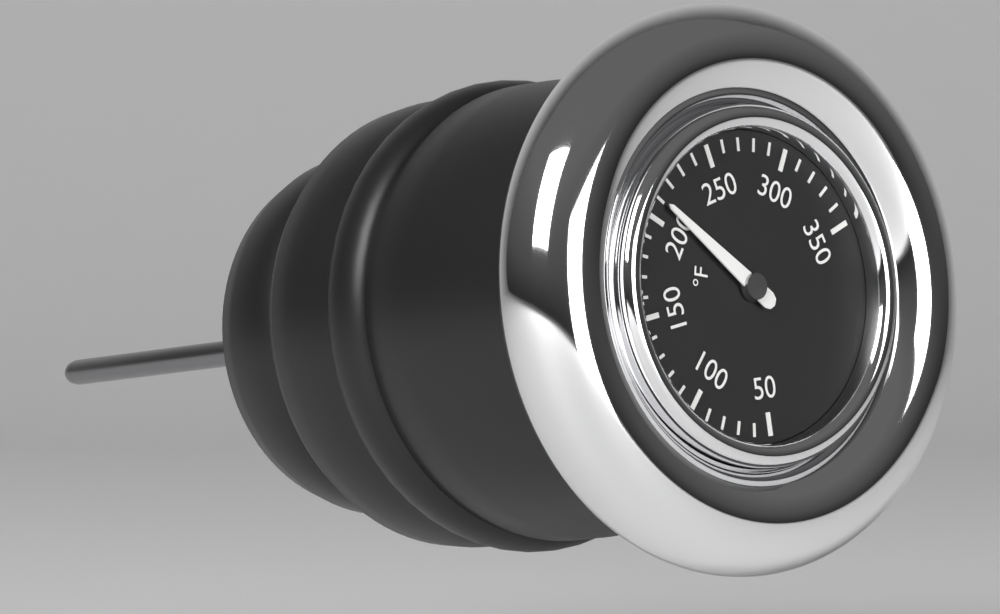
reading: 210 °F
